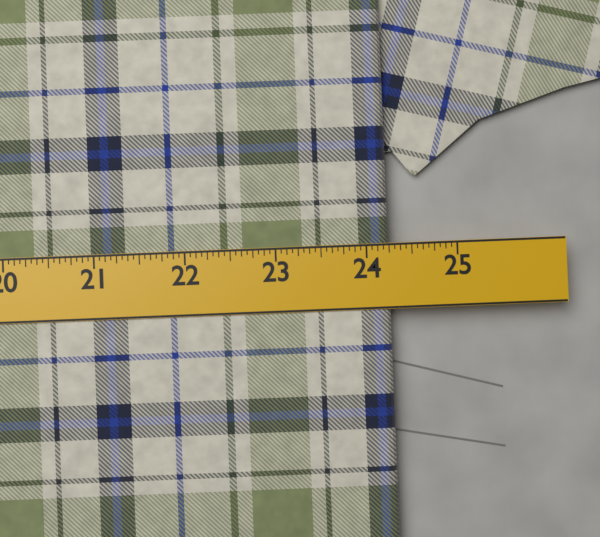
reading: 24.2500 in
